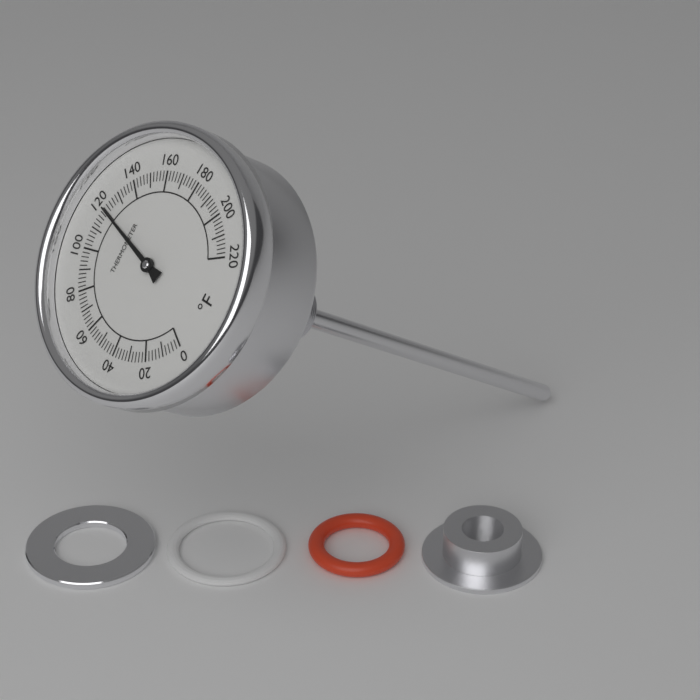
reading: 120 °F
